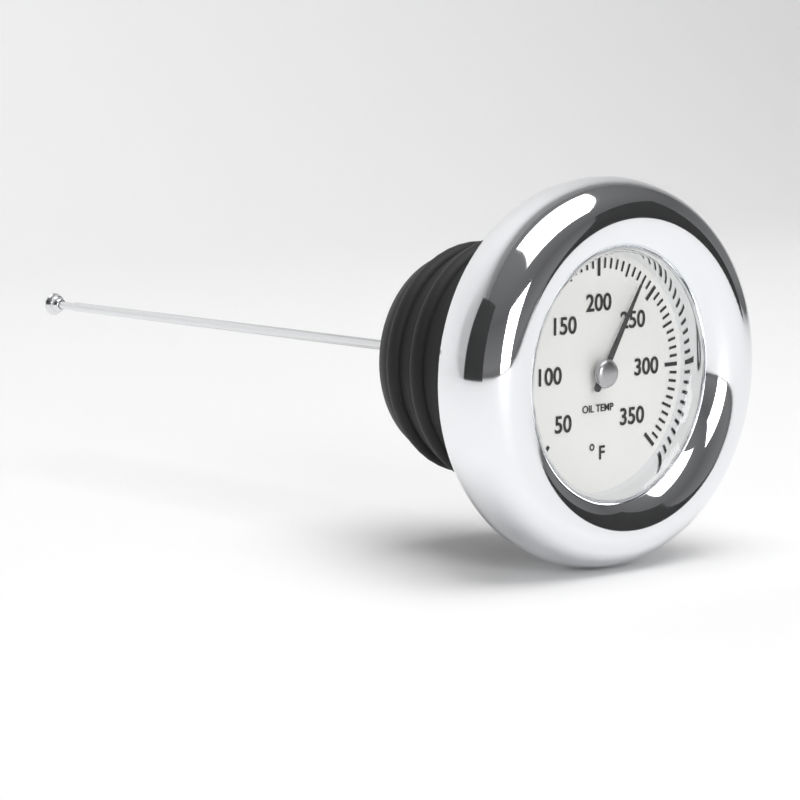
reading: 235 °F
